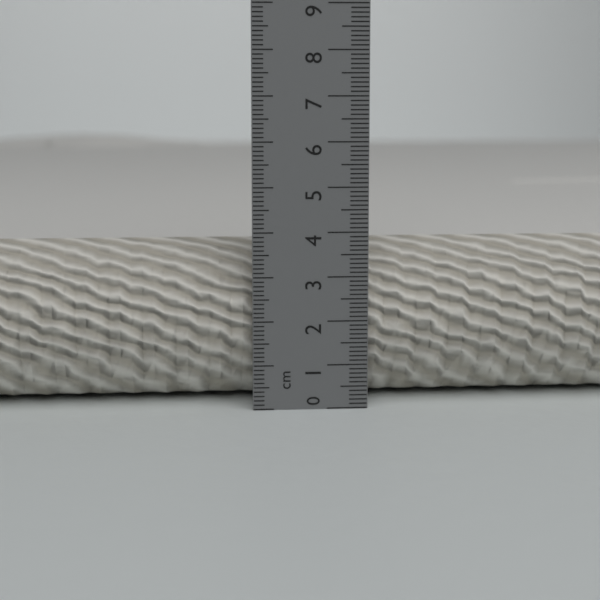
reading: 3.7 cm
